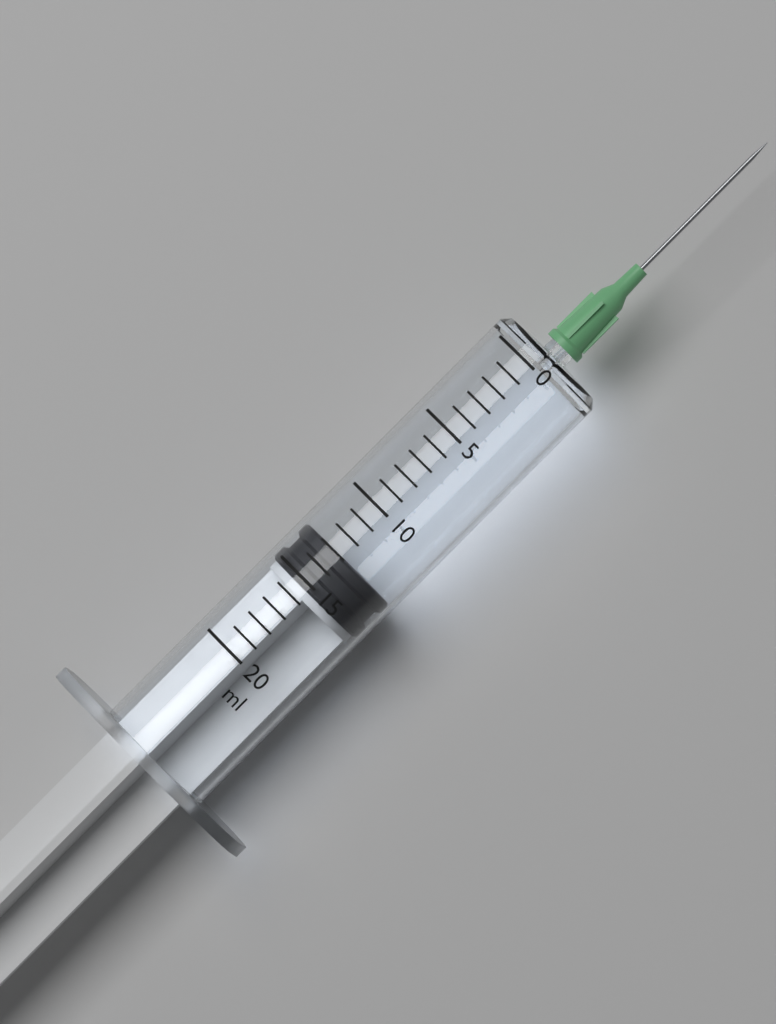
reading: 13 ml
